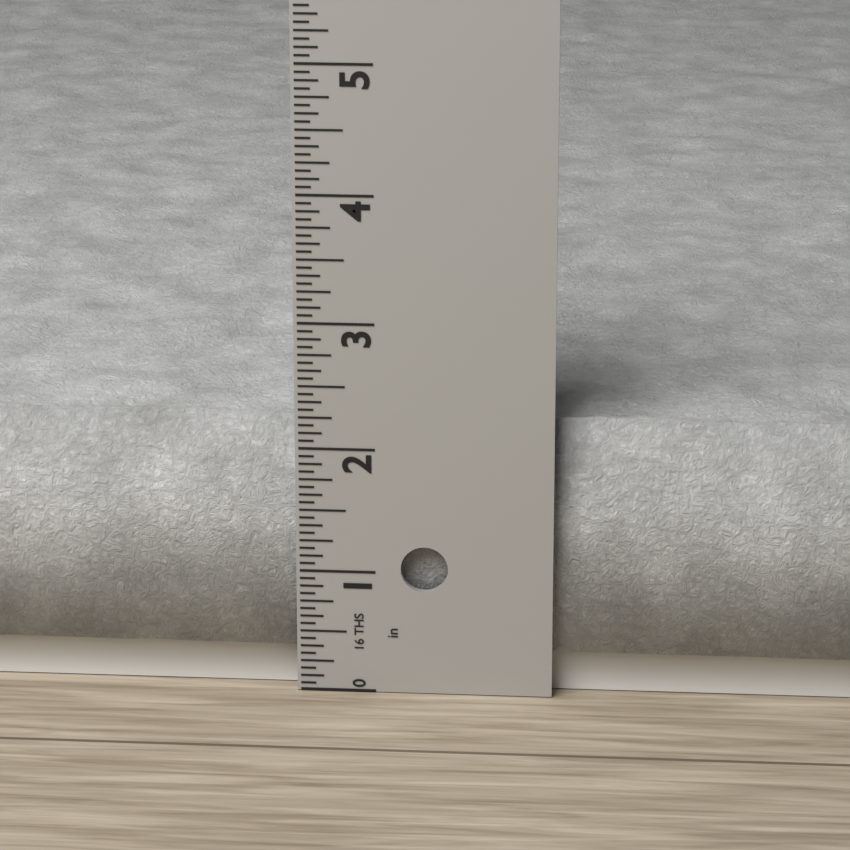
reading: 2.2500 in
